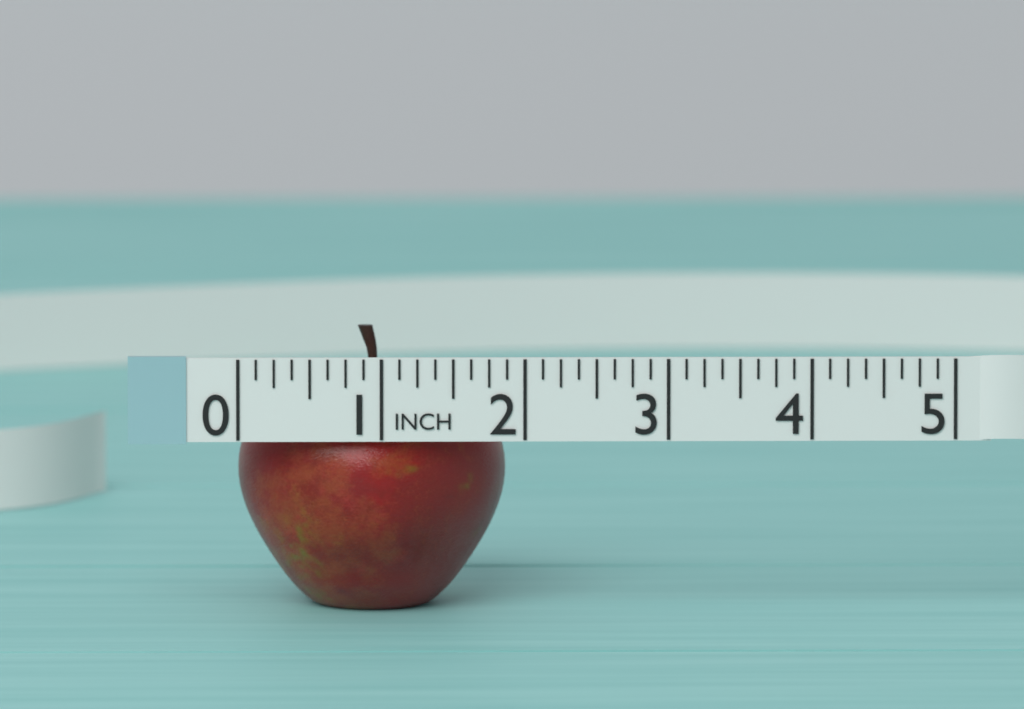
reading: 1.875 in
